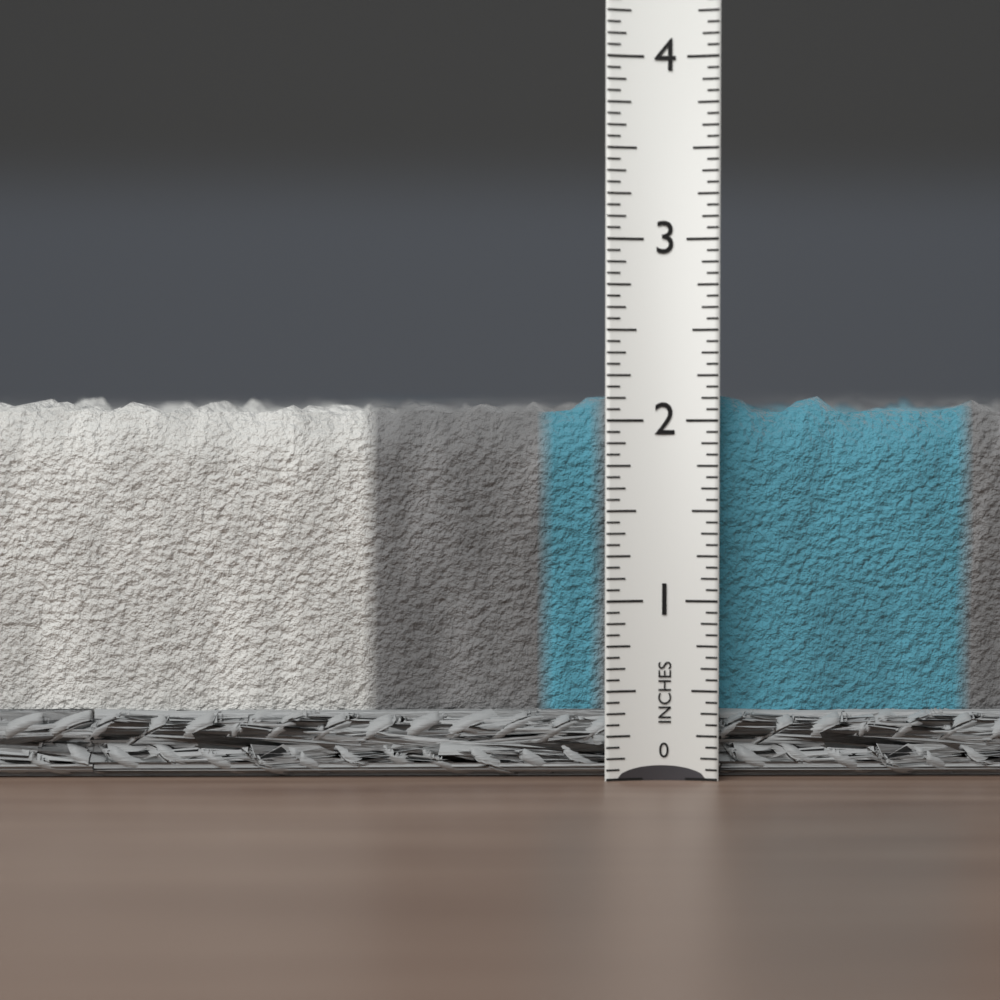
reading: 2.2500 in
